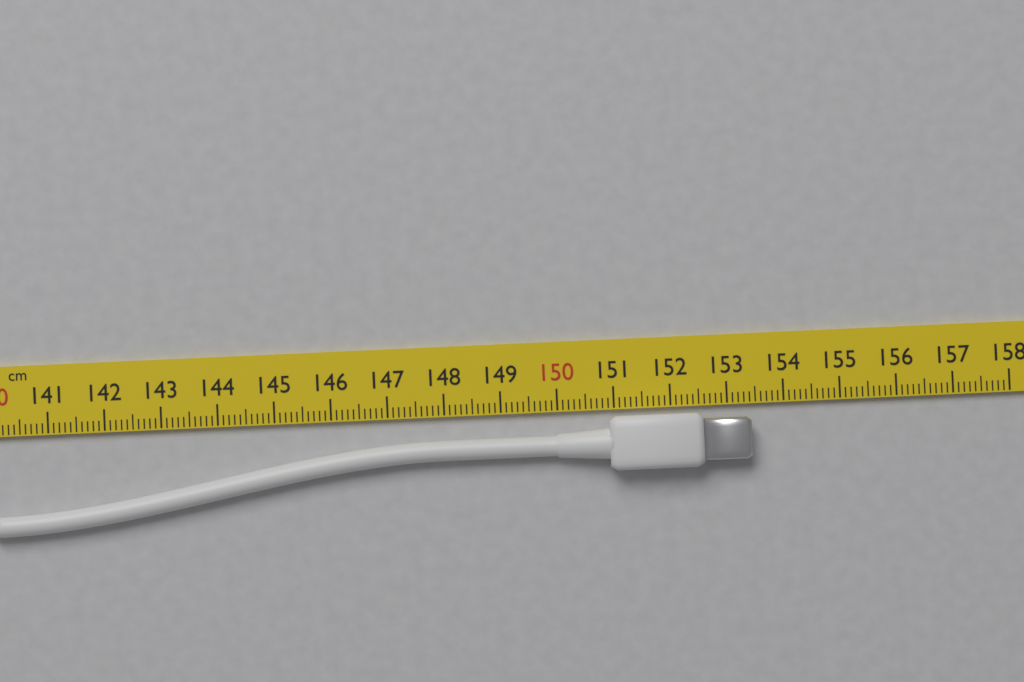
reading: 153.4 cm
